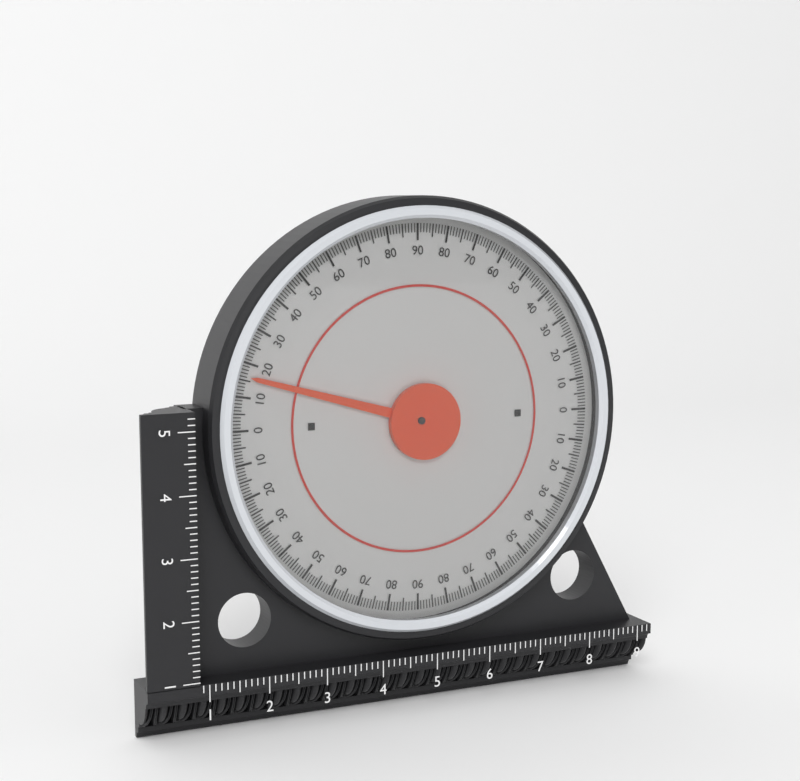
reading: 16 (no unit)
